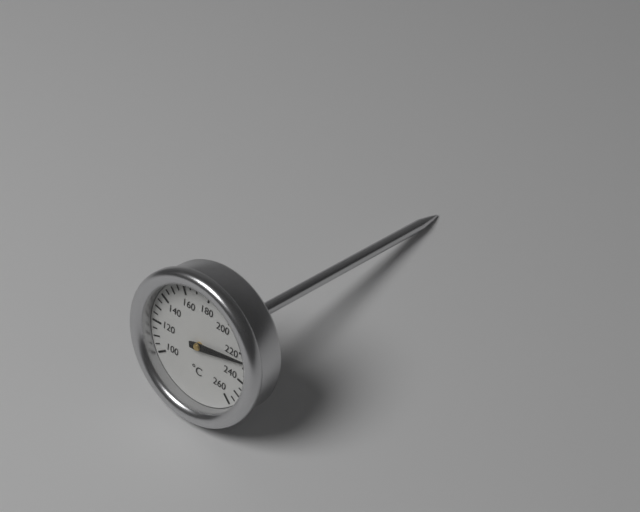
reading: 225 °C
